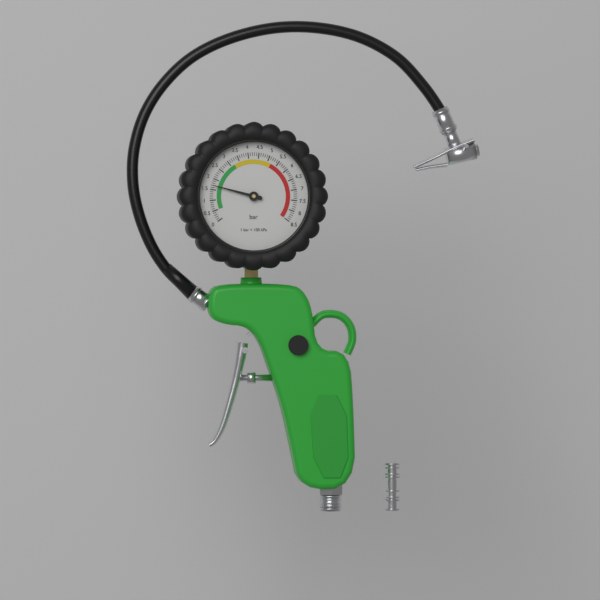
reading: 1.7 bar
